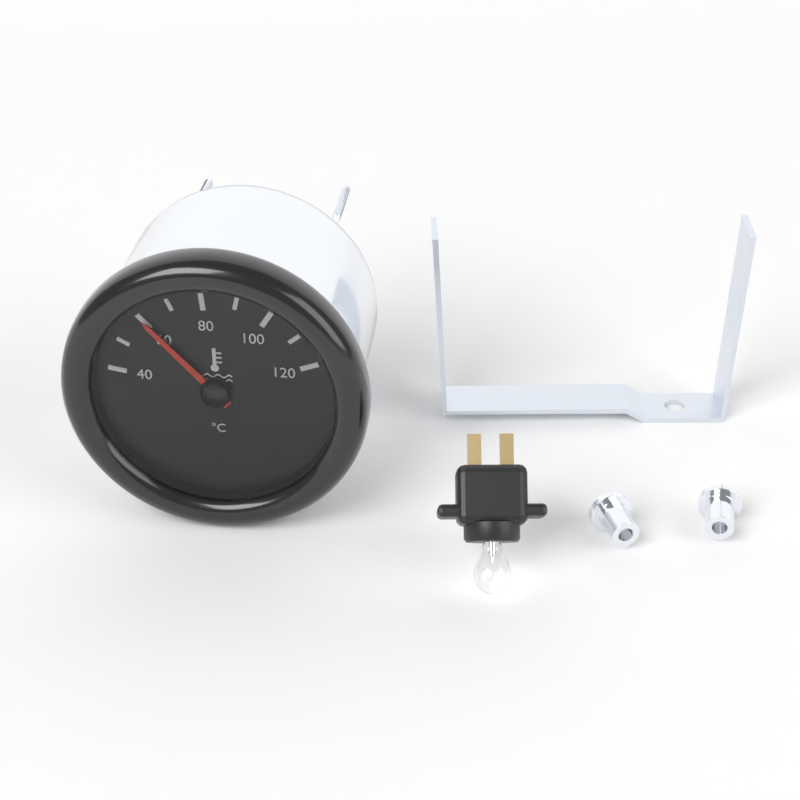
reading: 60 °C
